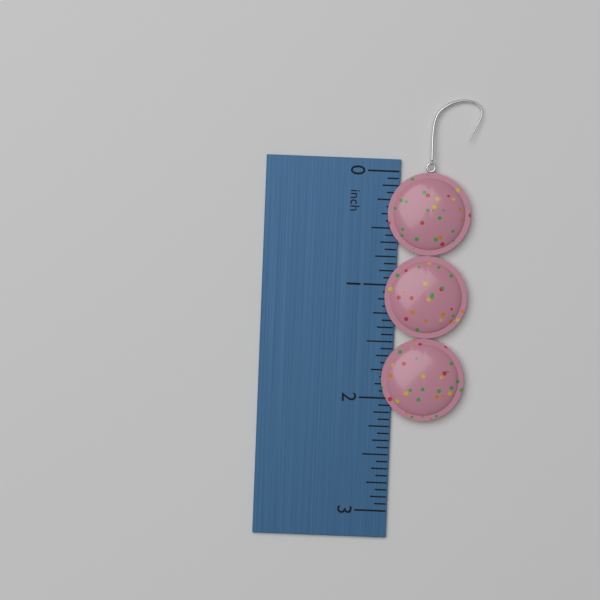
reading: 2.1875 inch
